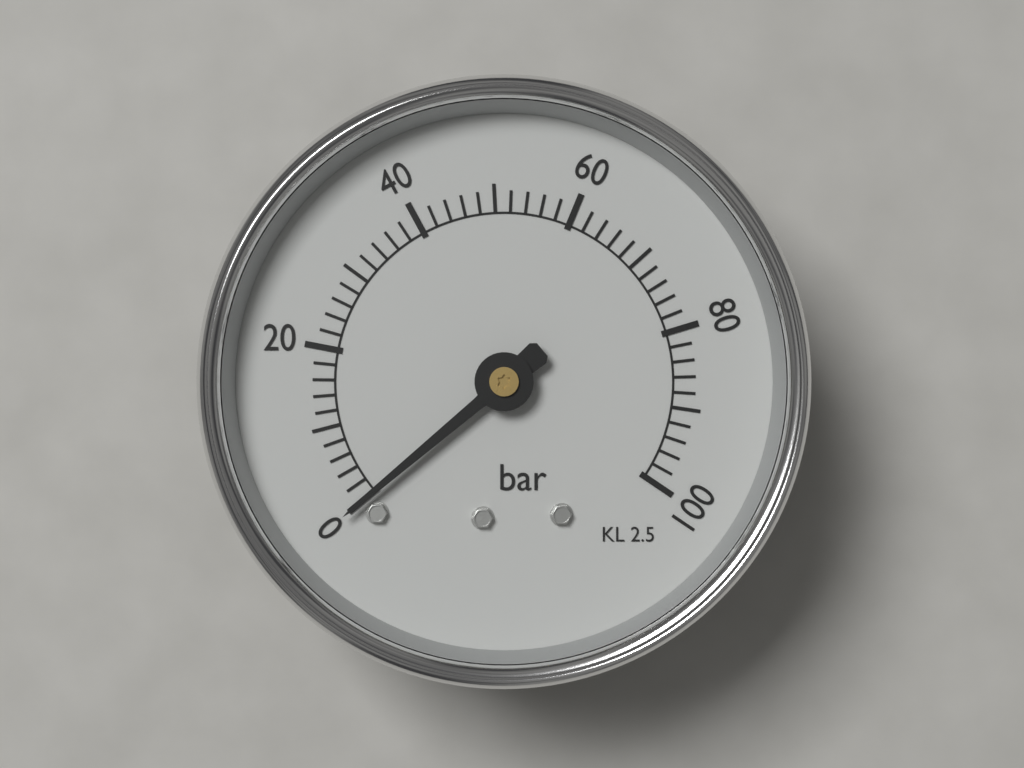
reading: 0 bar
